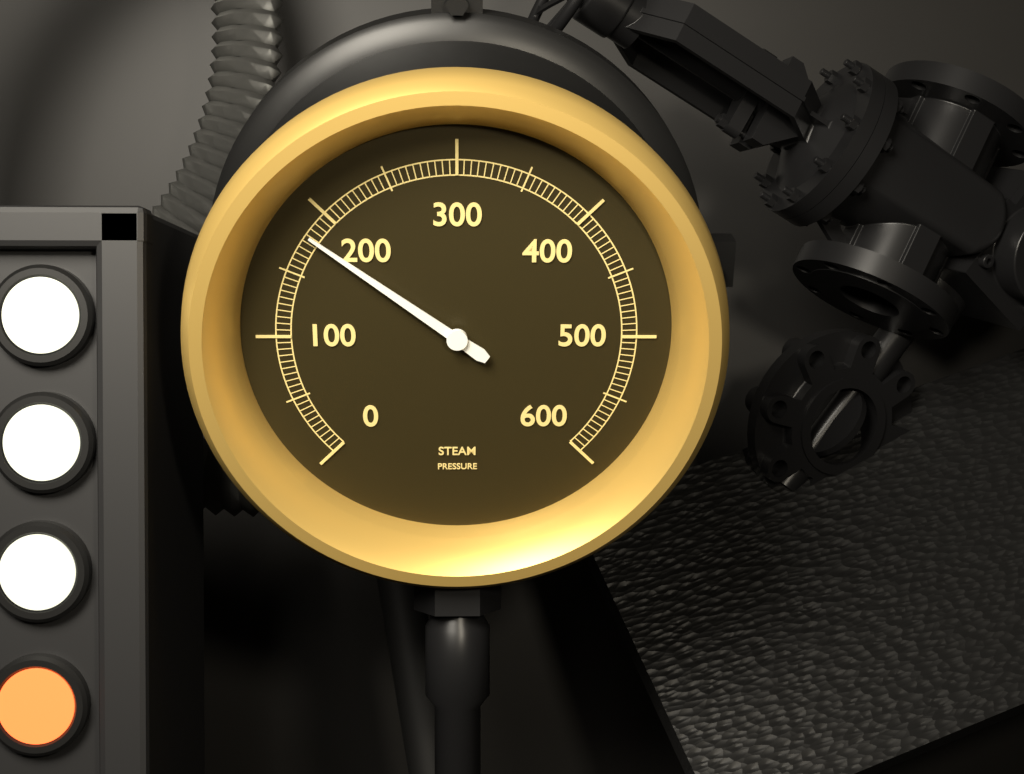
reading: 180 (no unit)
